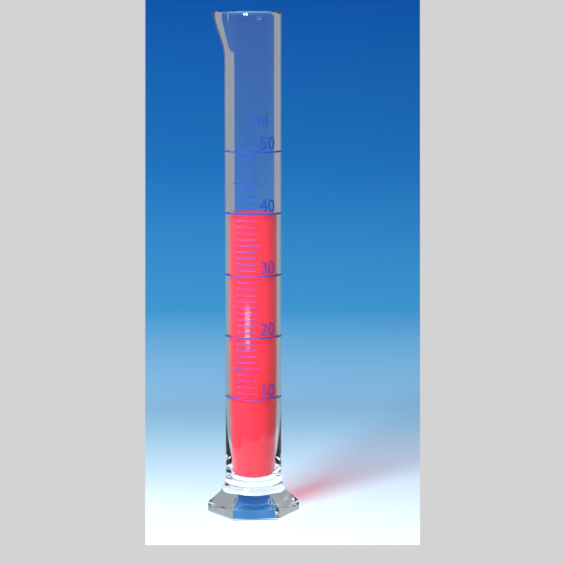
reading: 40 ml
